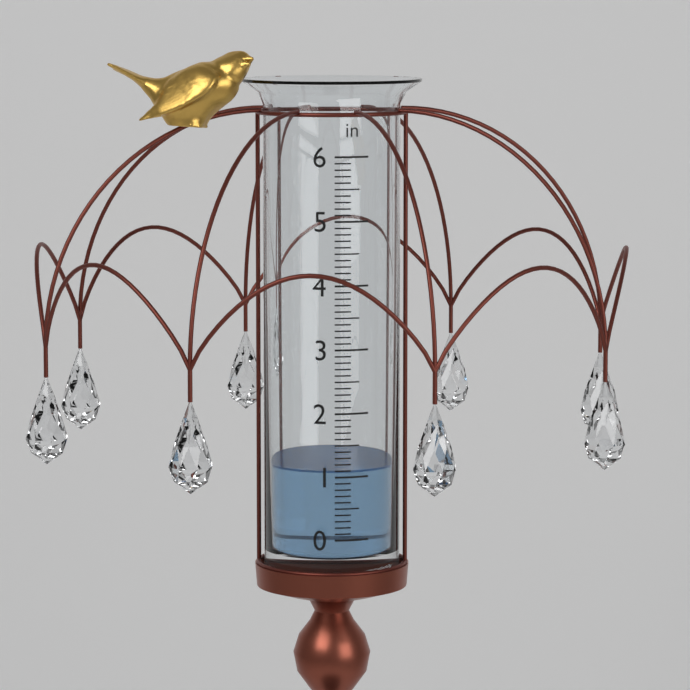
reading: 1.1 in
